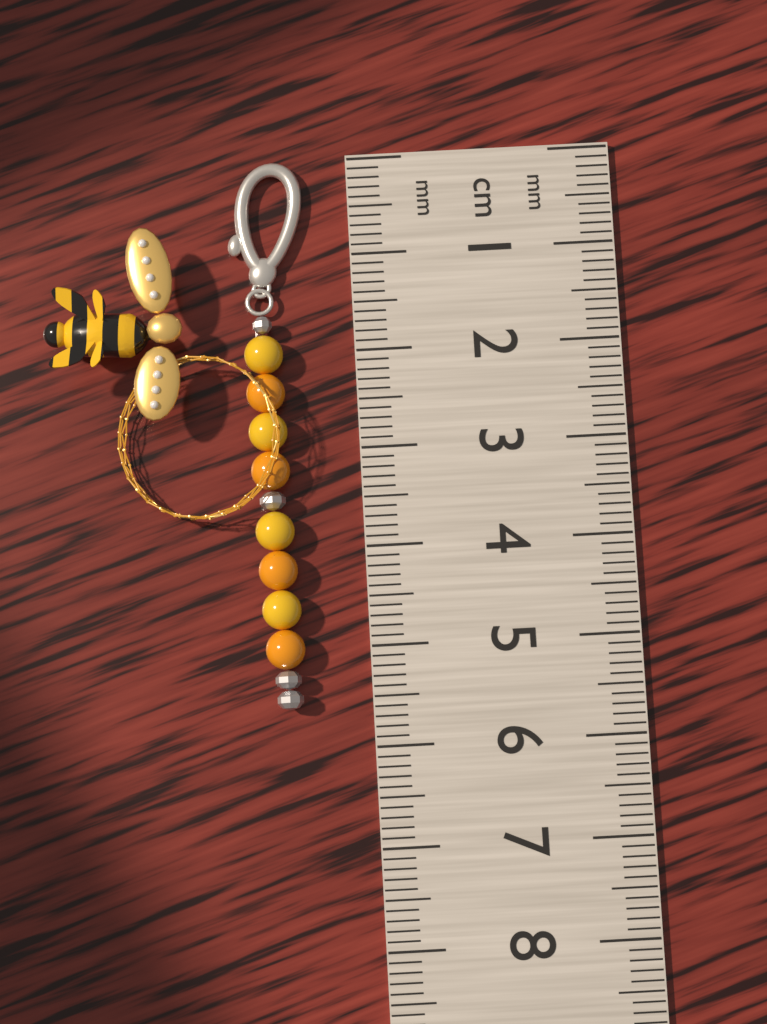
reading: 5.6 cm
